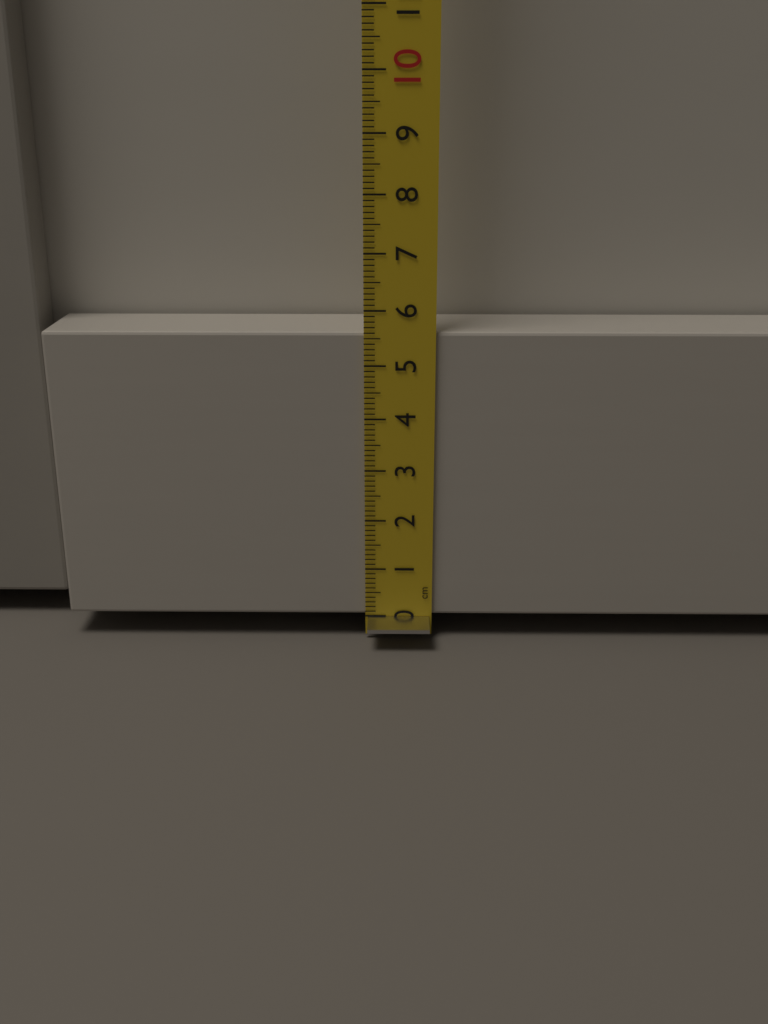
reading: 5.6 cm
